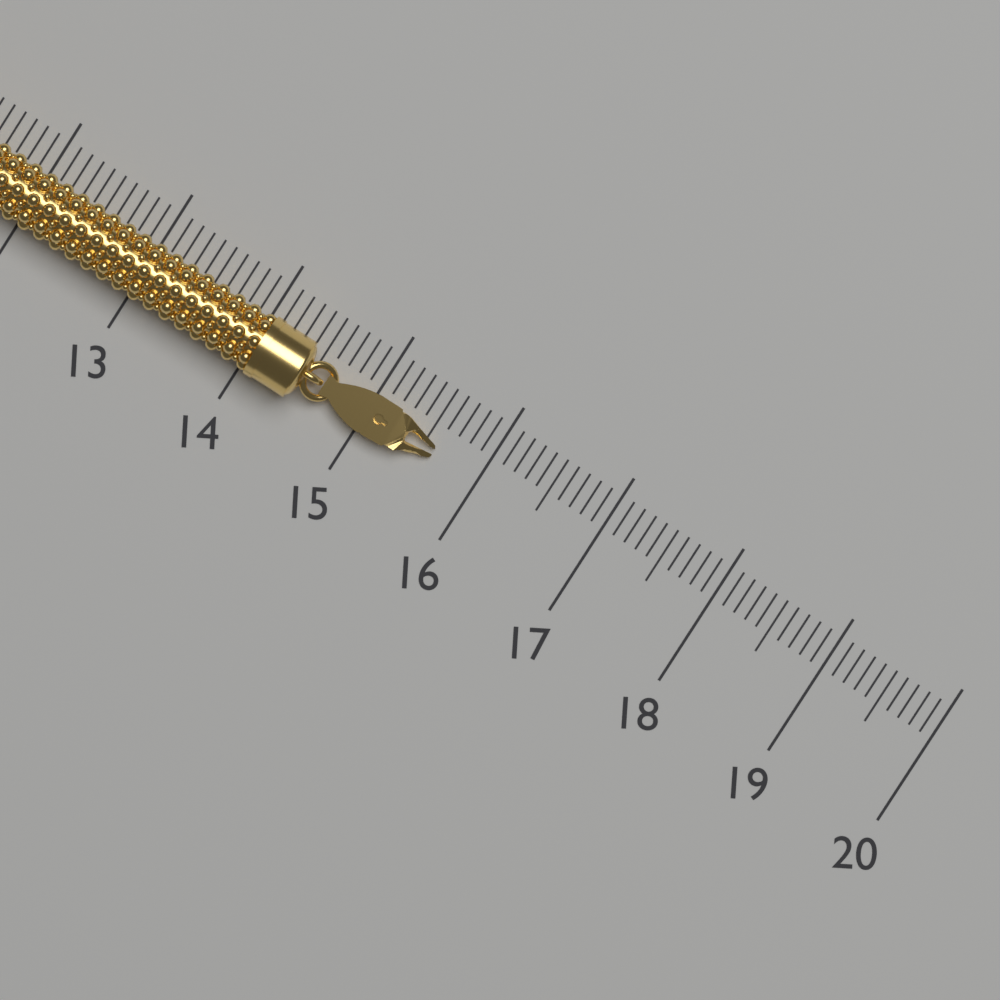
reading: 15.6 (no unit)
